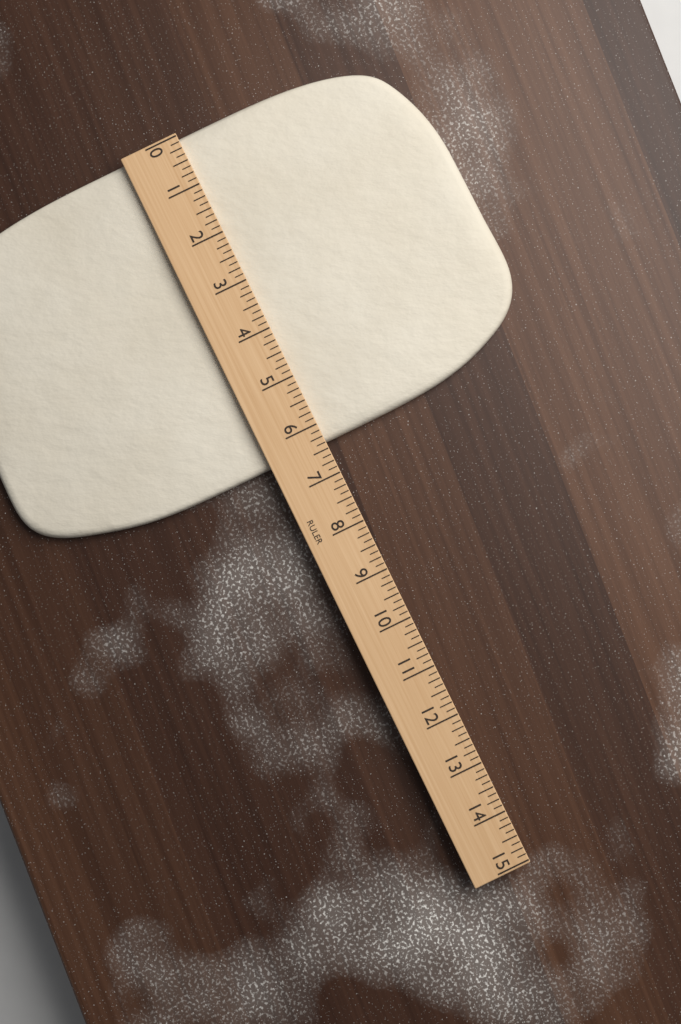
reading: 6.375 (no unit)
